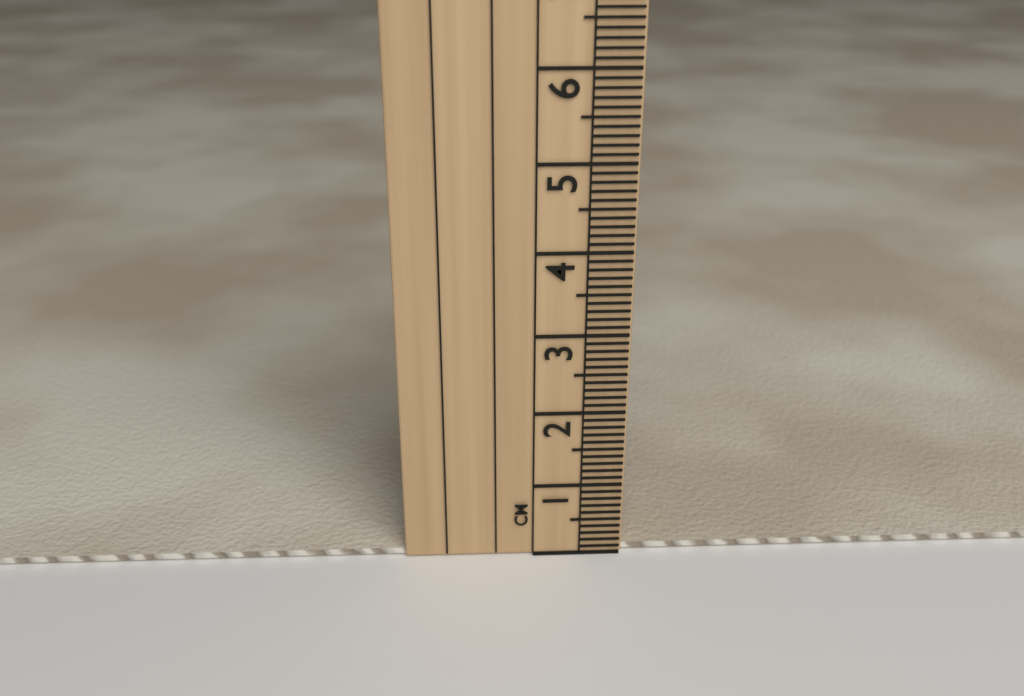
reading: 0.1 cm
